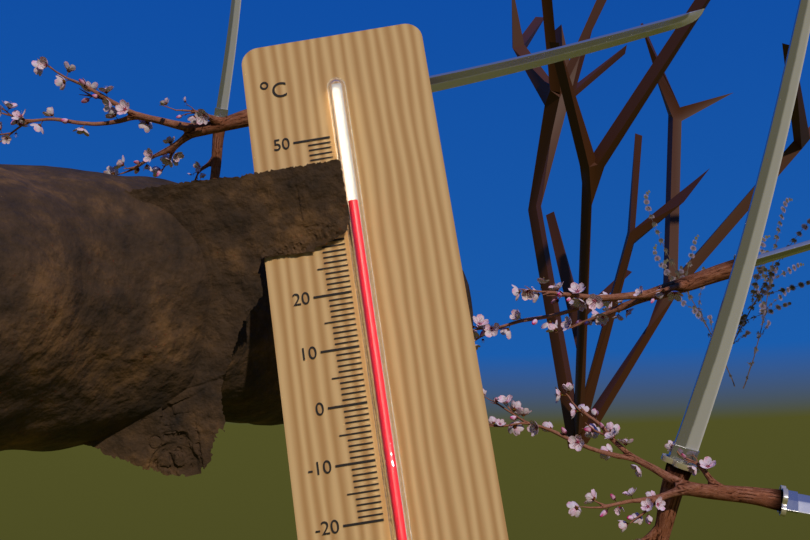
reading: 36 °C
